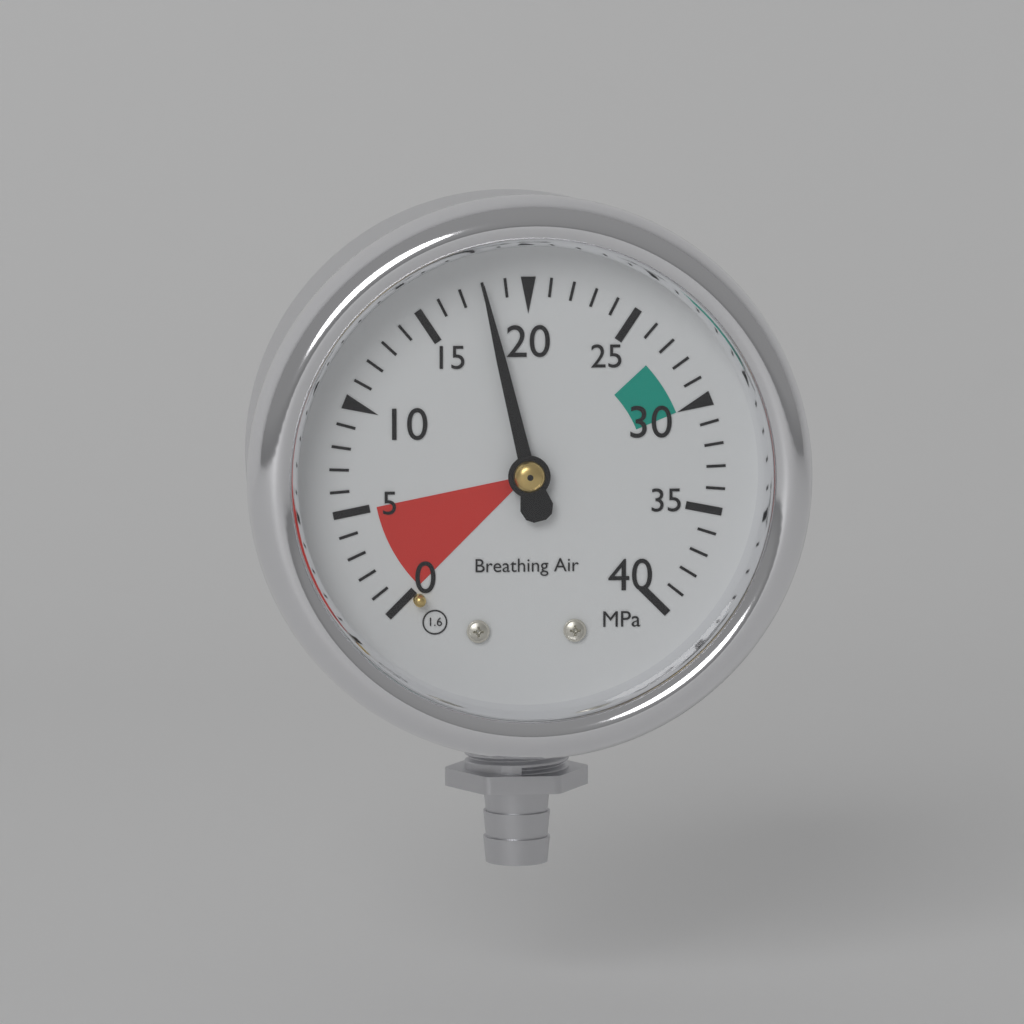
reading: 18 MPa
